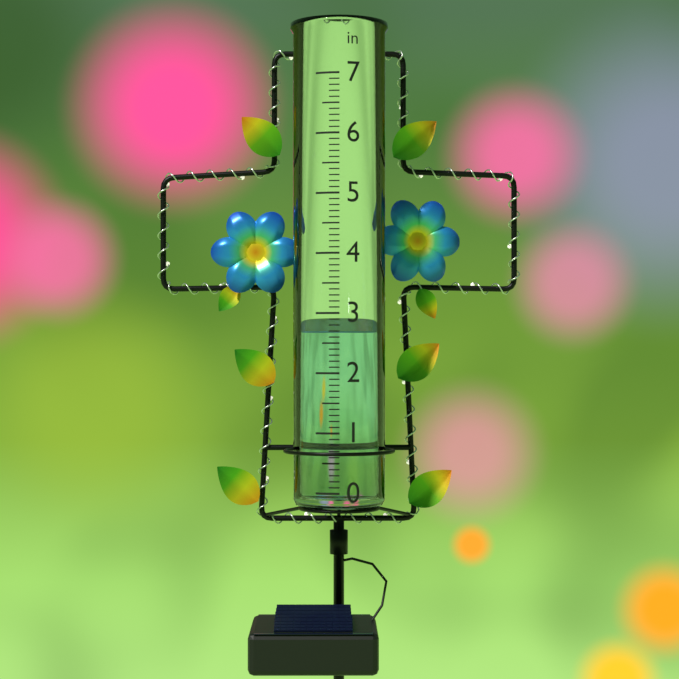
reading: 2.7 in
